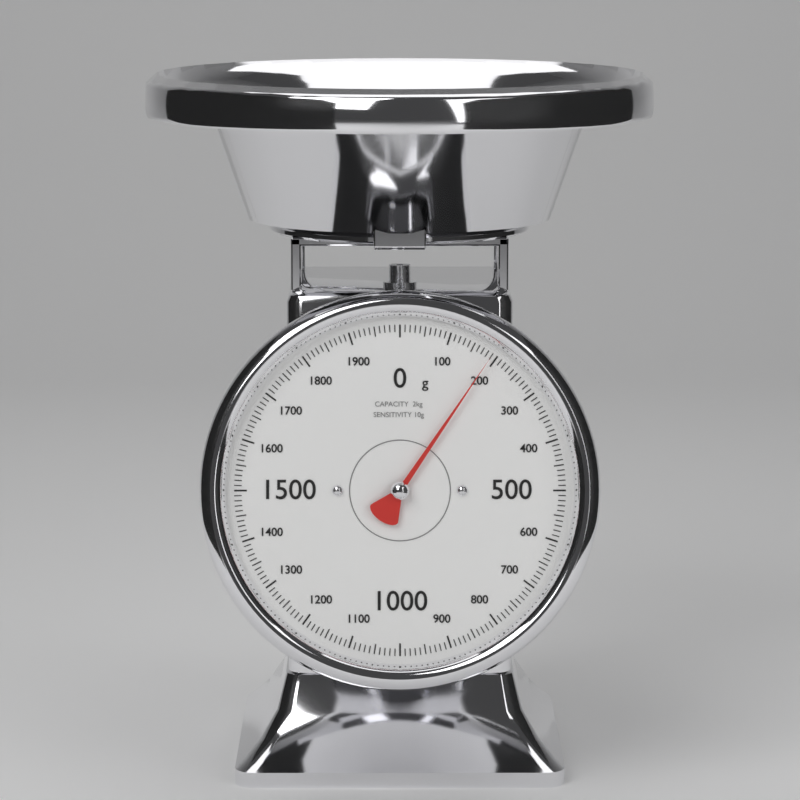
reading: 190 g
